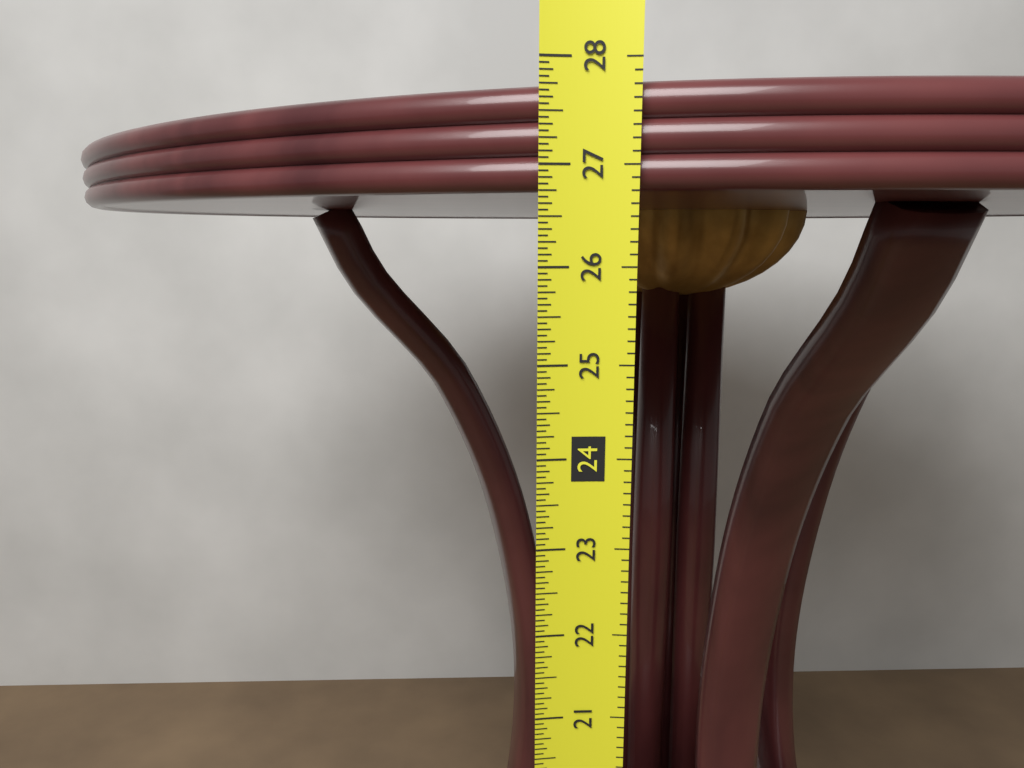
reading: 27.8125 in
